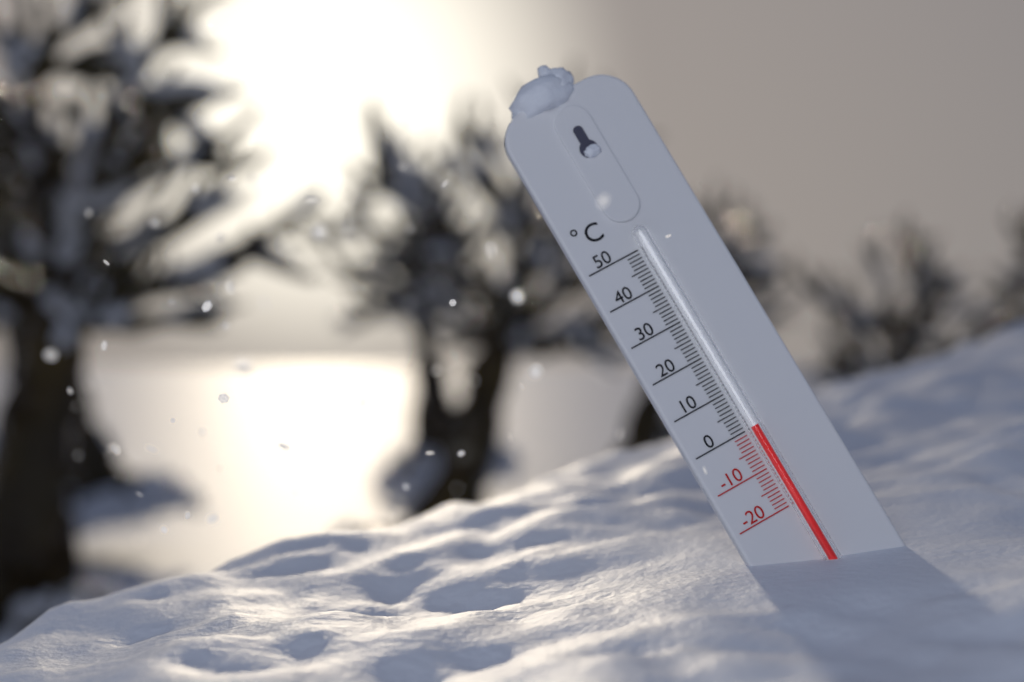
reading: 0 °C
